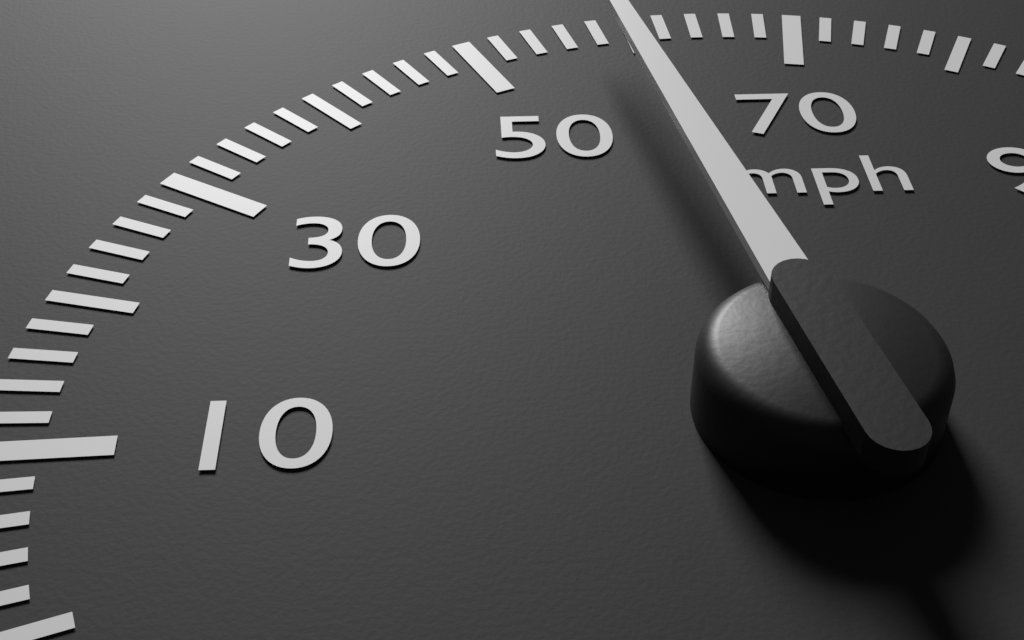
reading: 58 mph
